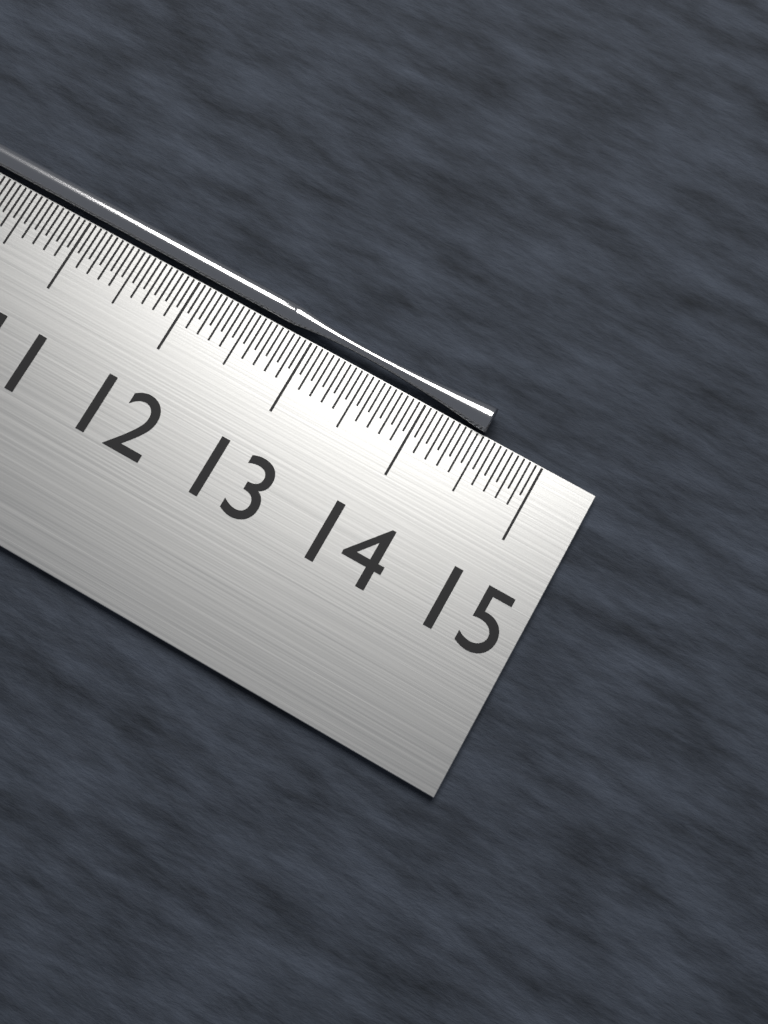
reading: 14.50 cm
